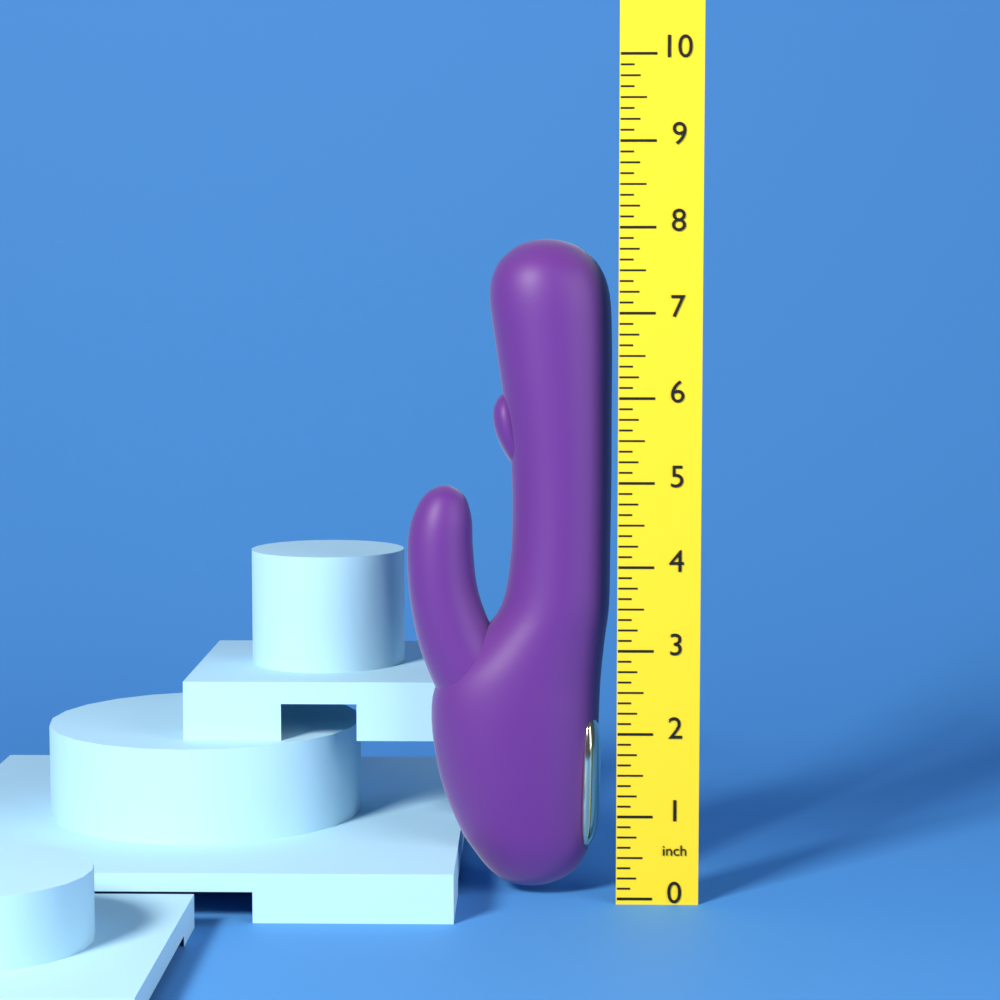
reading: 7.875 inch
